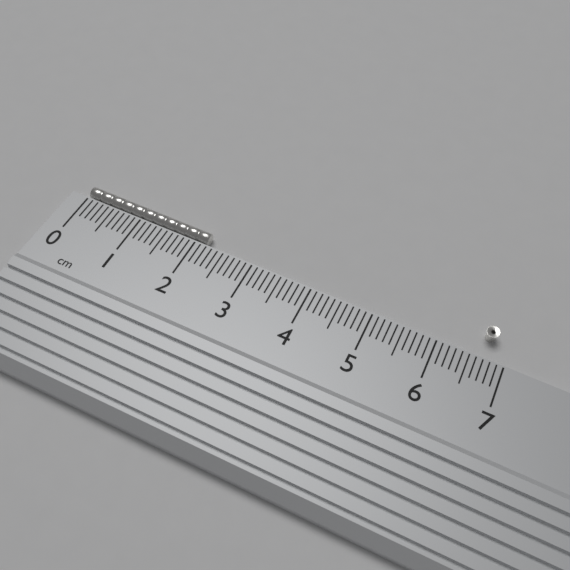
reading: 2.2 cm
